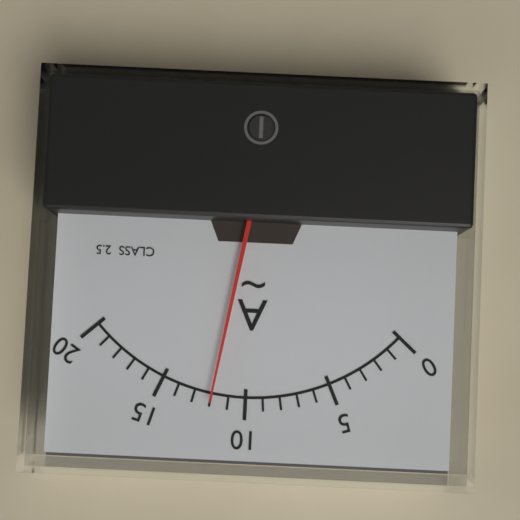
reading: 12 A
